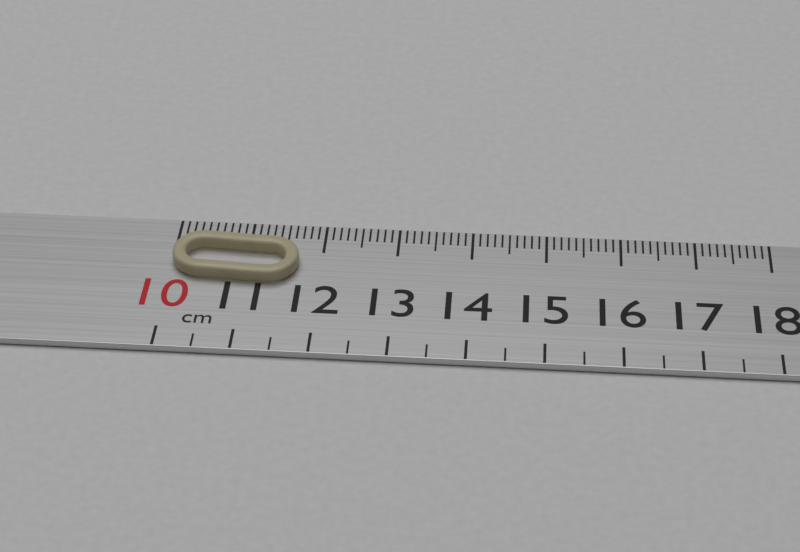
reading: 11.7 cm
